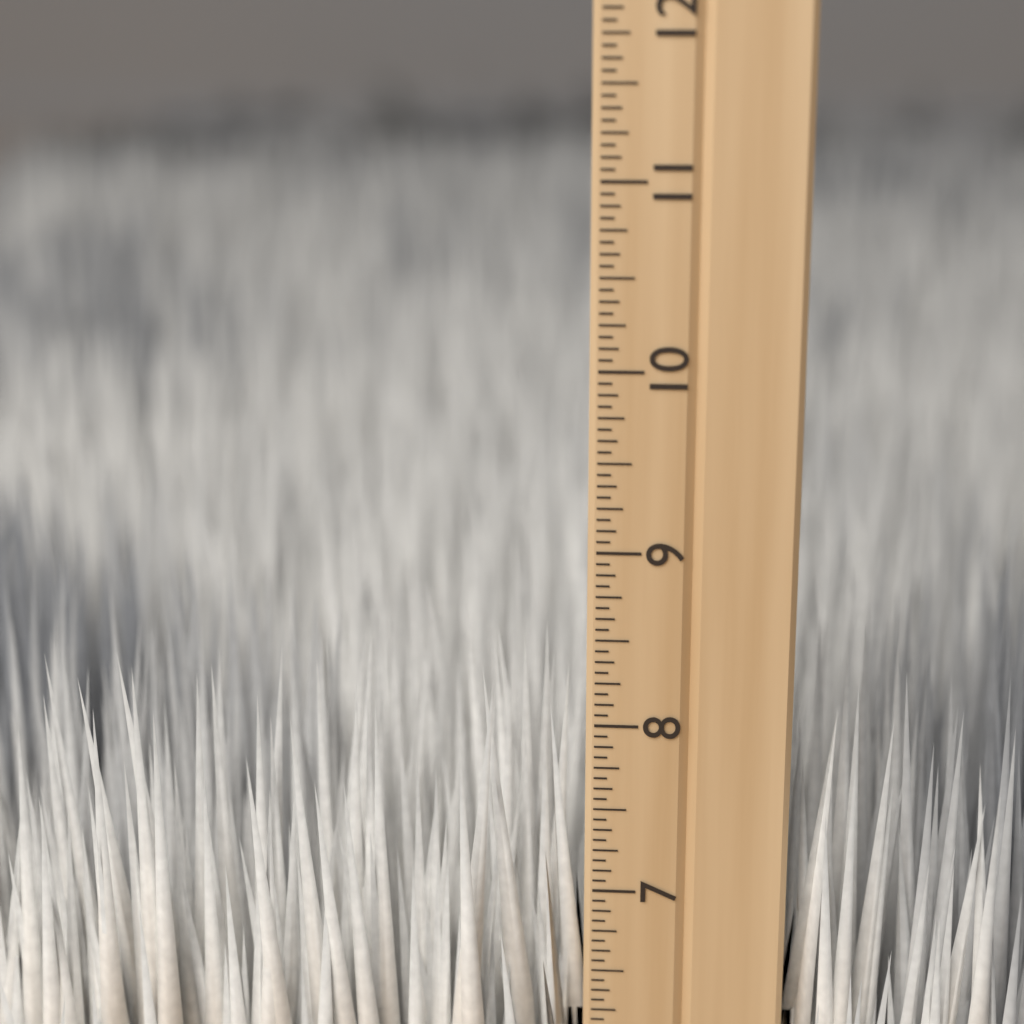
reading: 8.3750 inch
